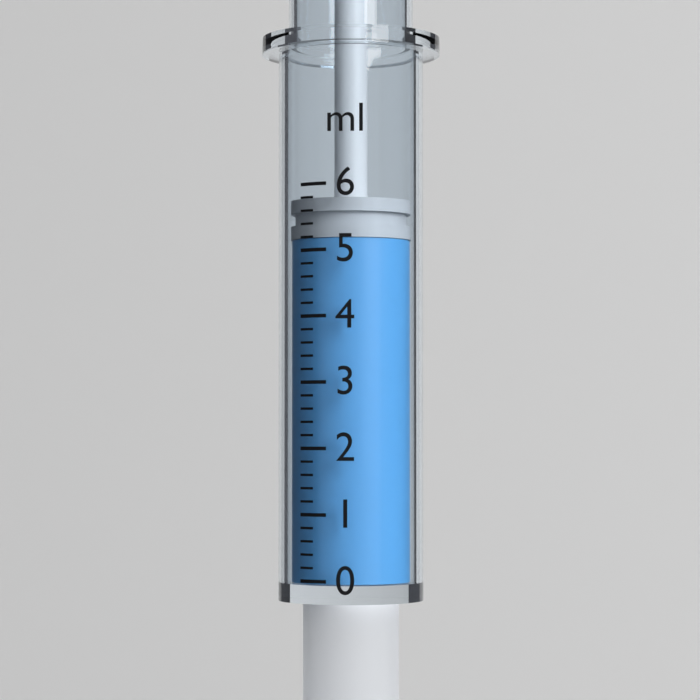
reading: 5.2 ml
